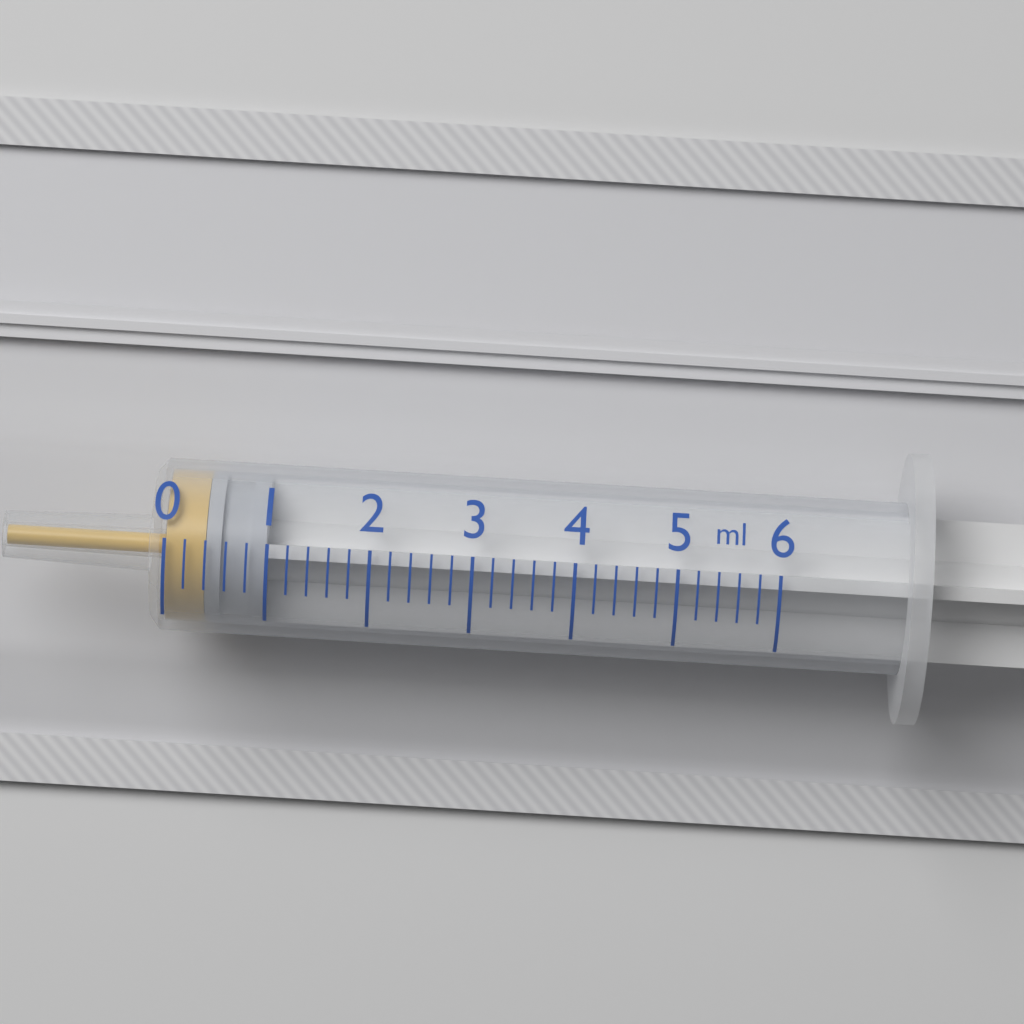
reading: 0.4 ml
